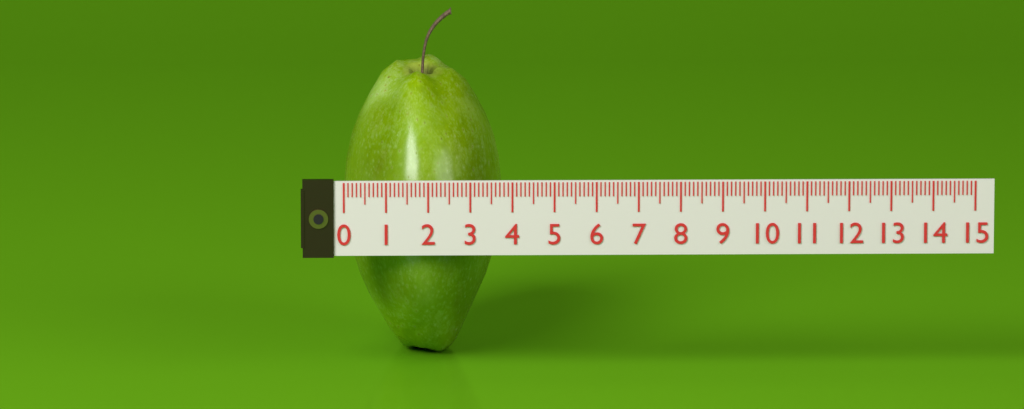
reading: 3.8 (no unit)
